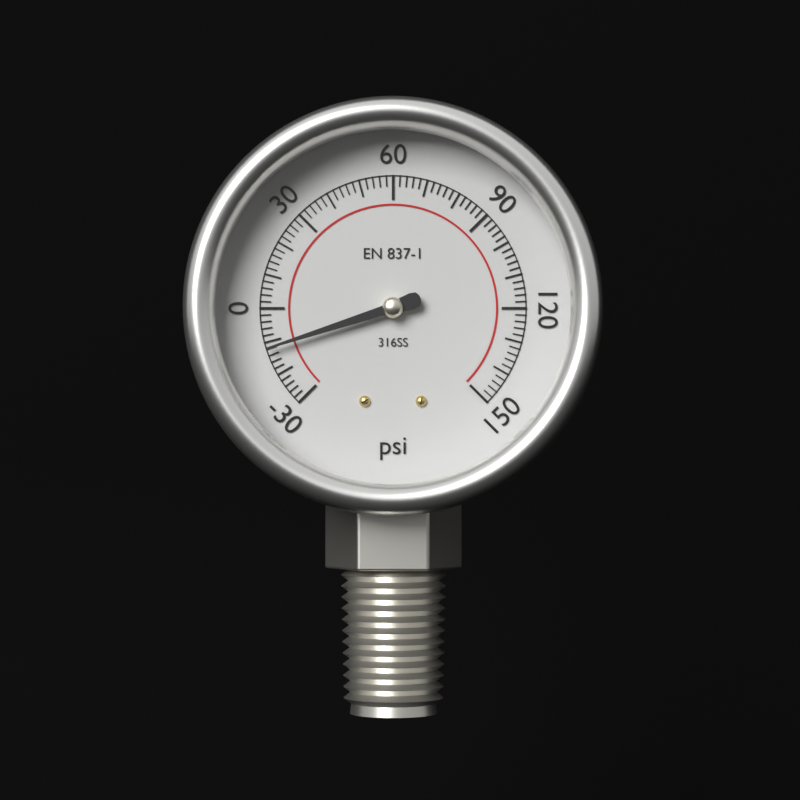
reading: -12 psi
